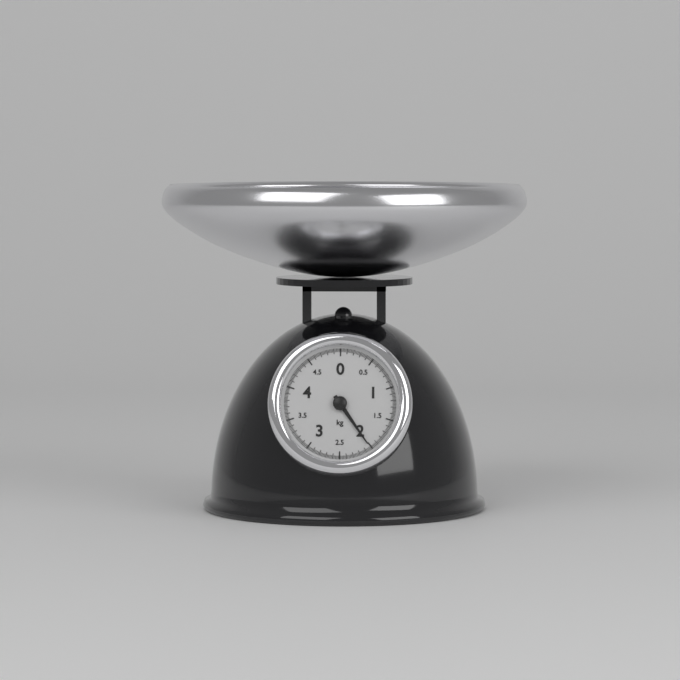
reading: 2.02 kg
